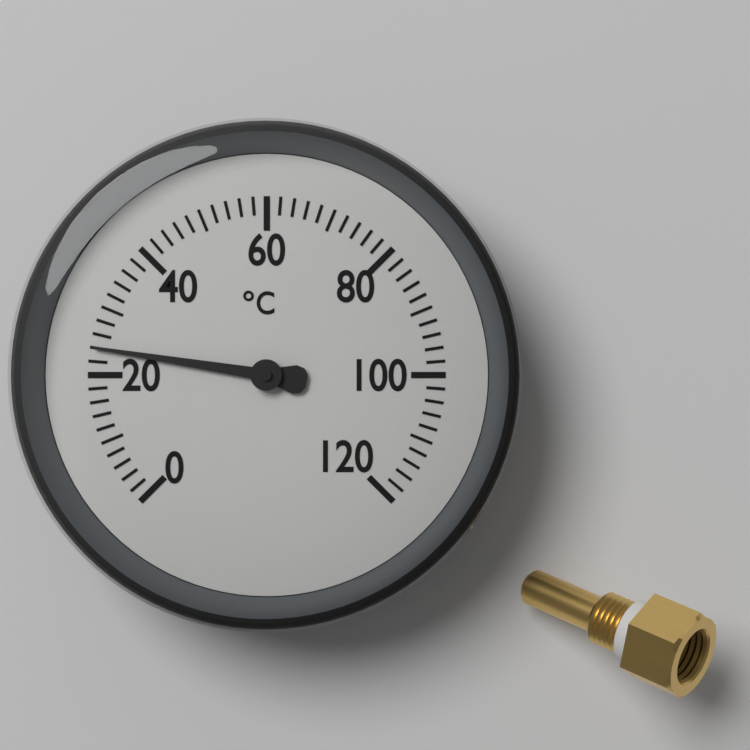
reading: 24 °C
